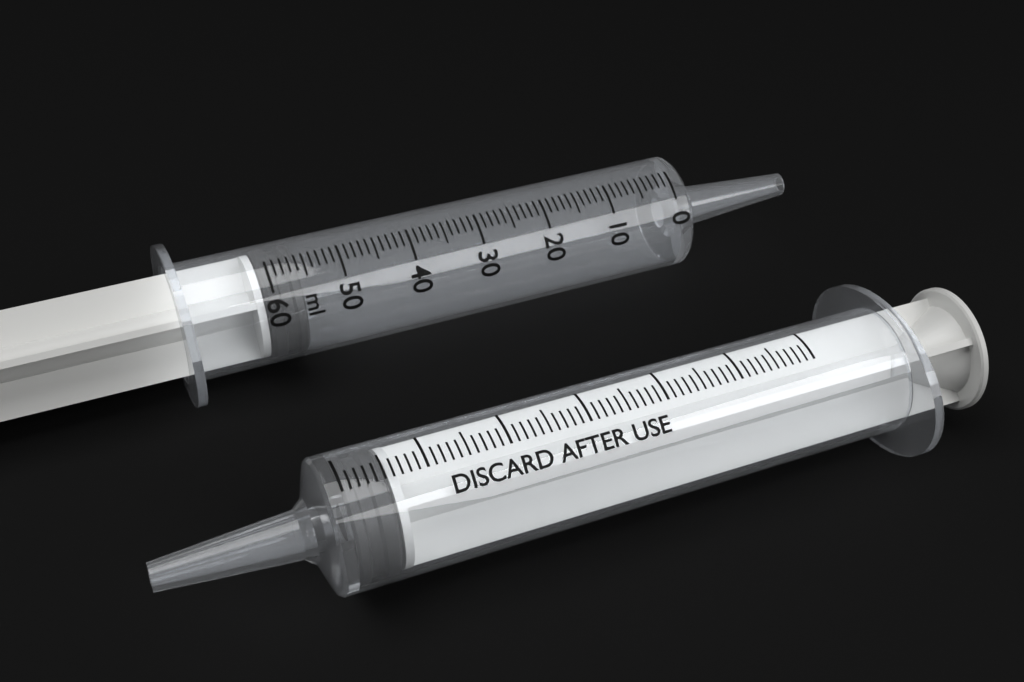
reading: 56 ml
